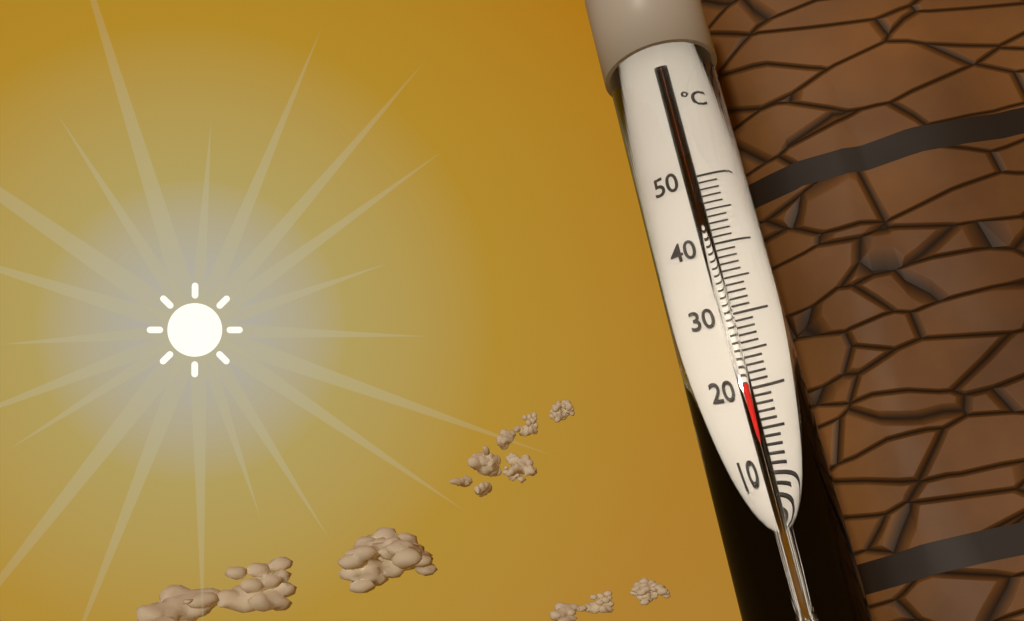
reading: 20 °C
